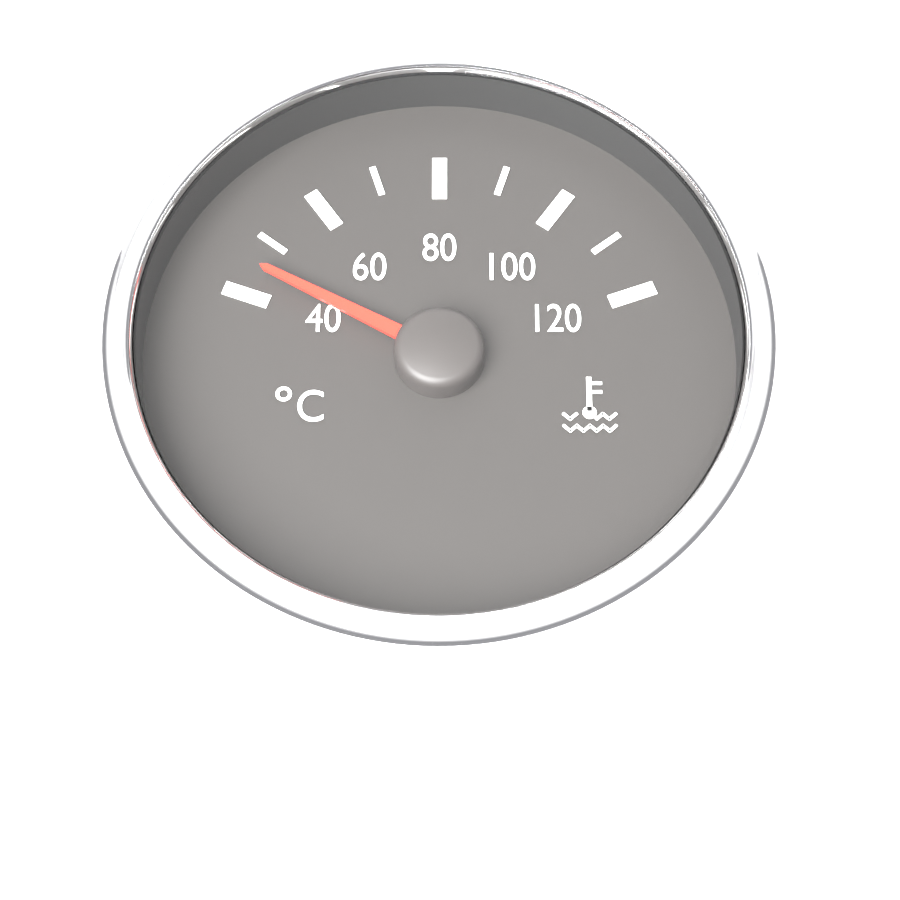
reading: 45 °C
